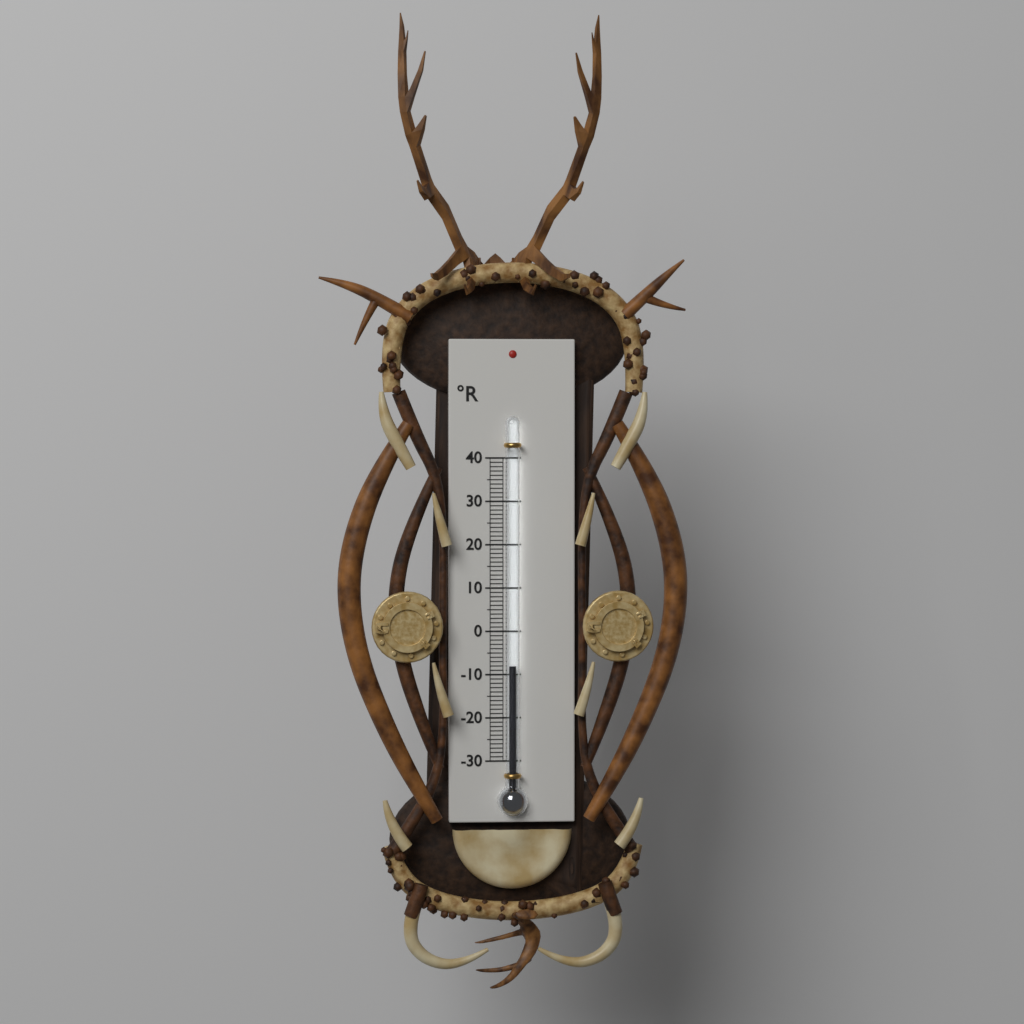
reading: -8 °R
